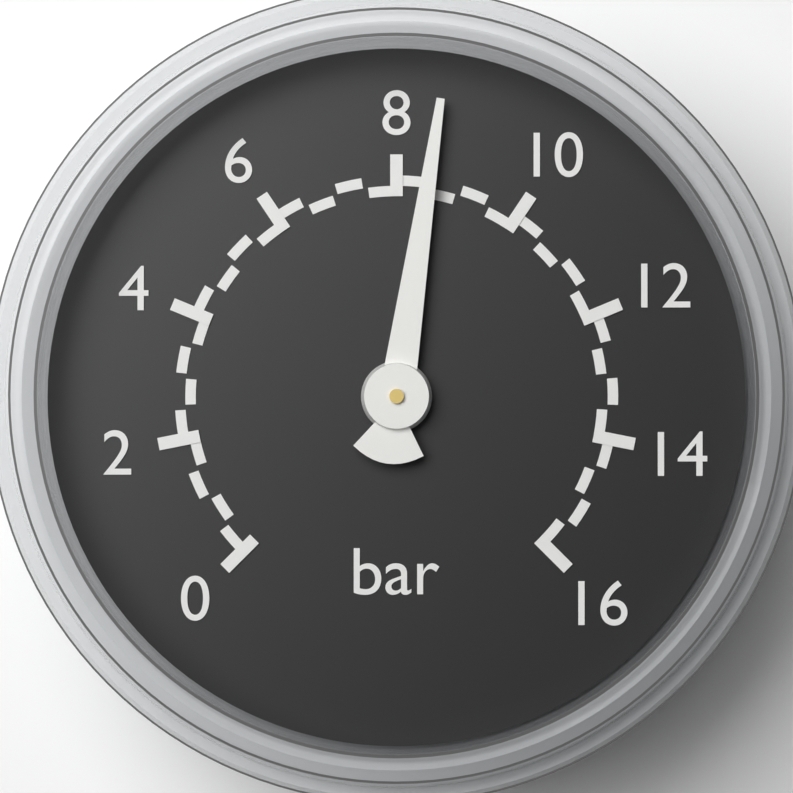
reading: 8.5 bar
